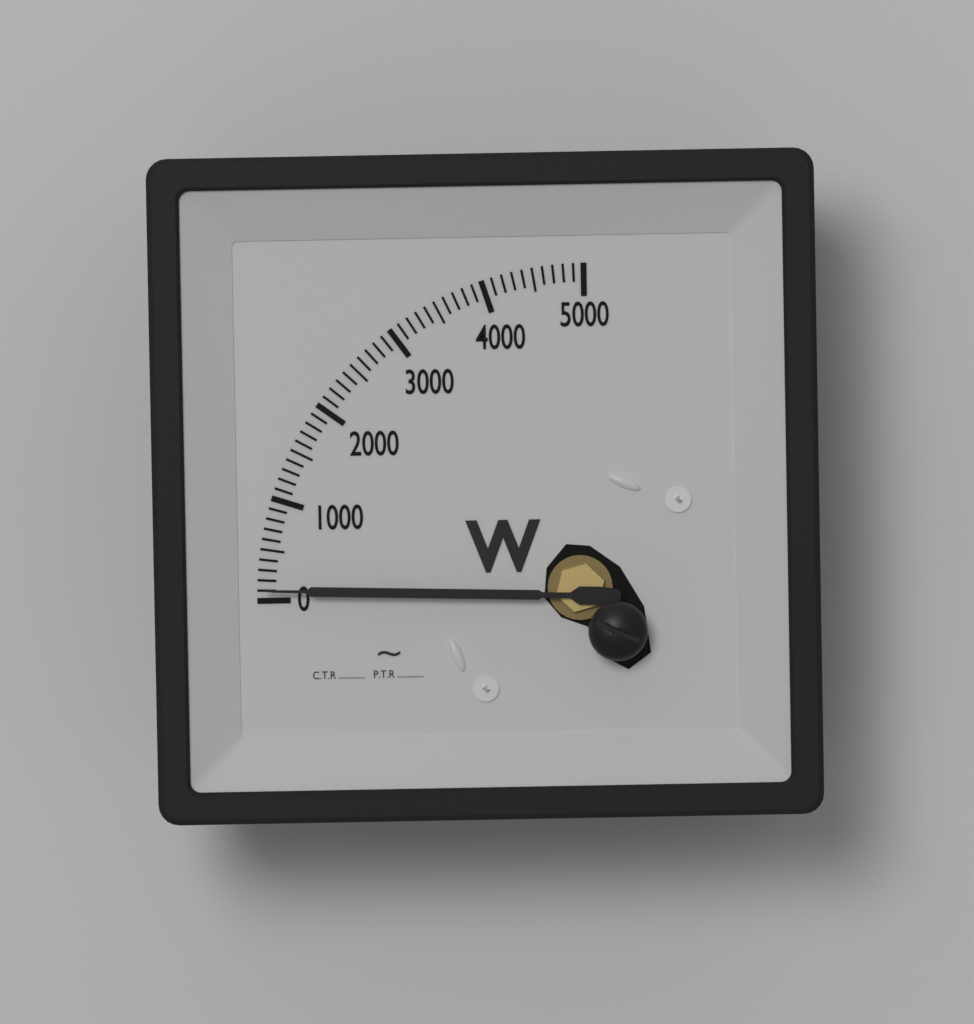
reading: 100 W
